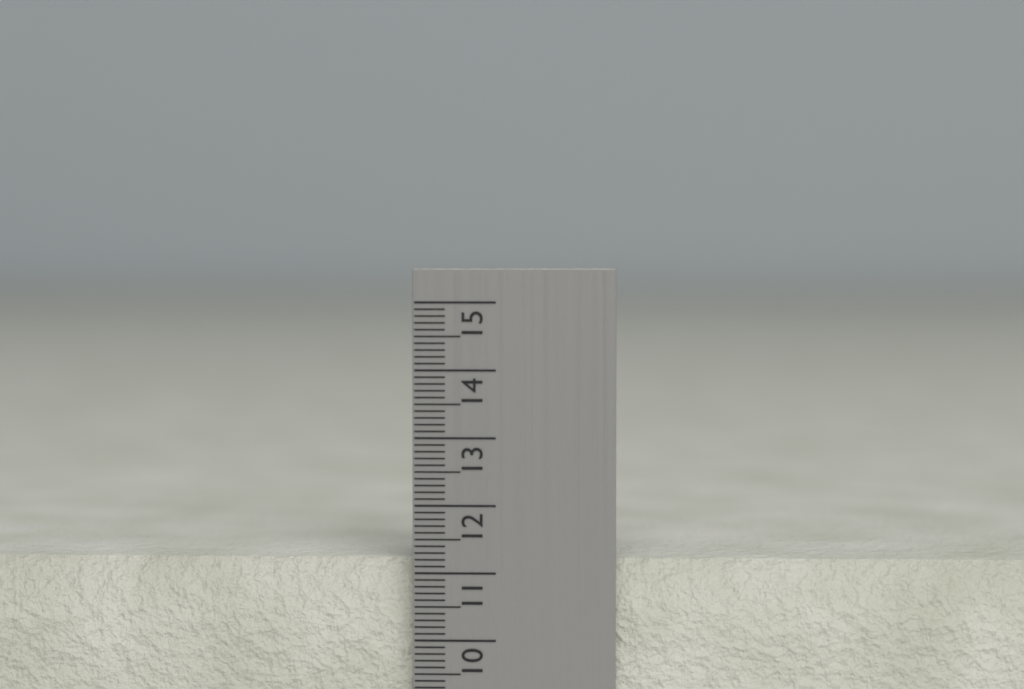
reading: 11.2 cm
